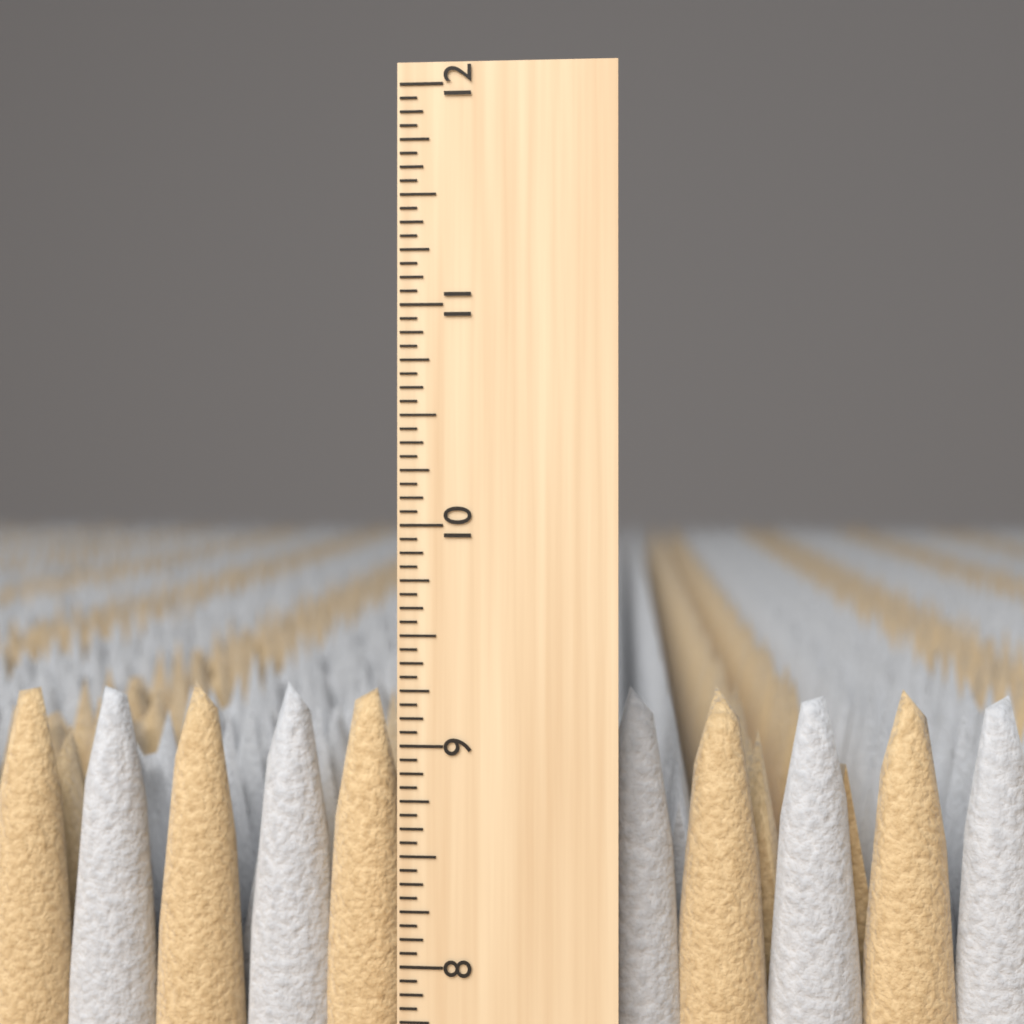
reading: 9.2500 inch
